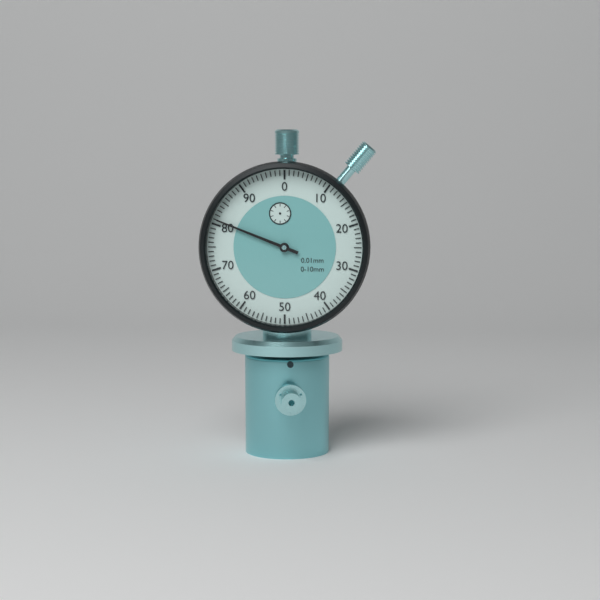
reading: 0.81 mm
